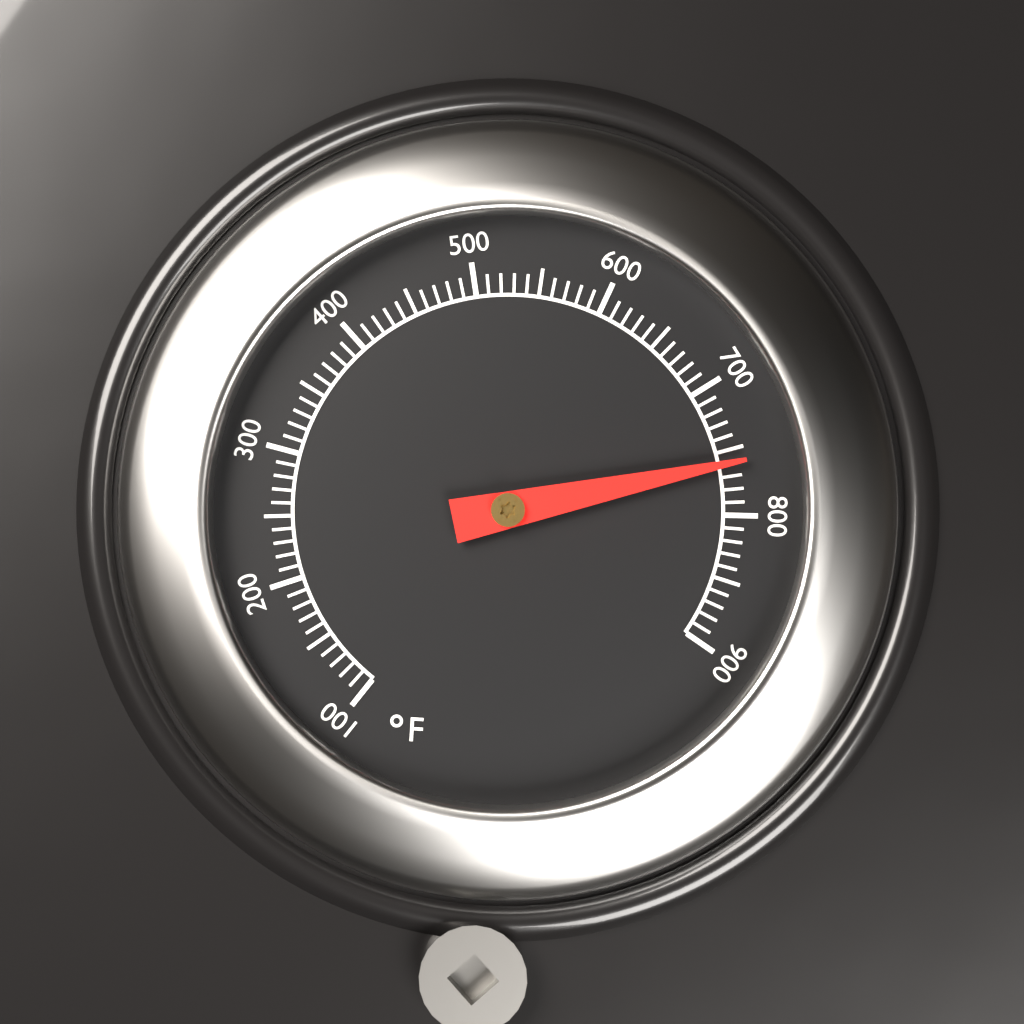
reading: 760 °F
